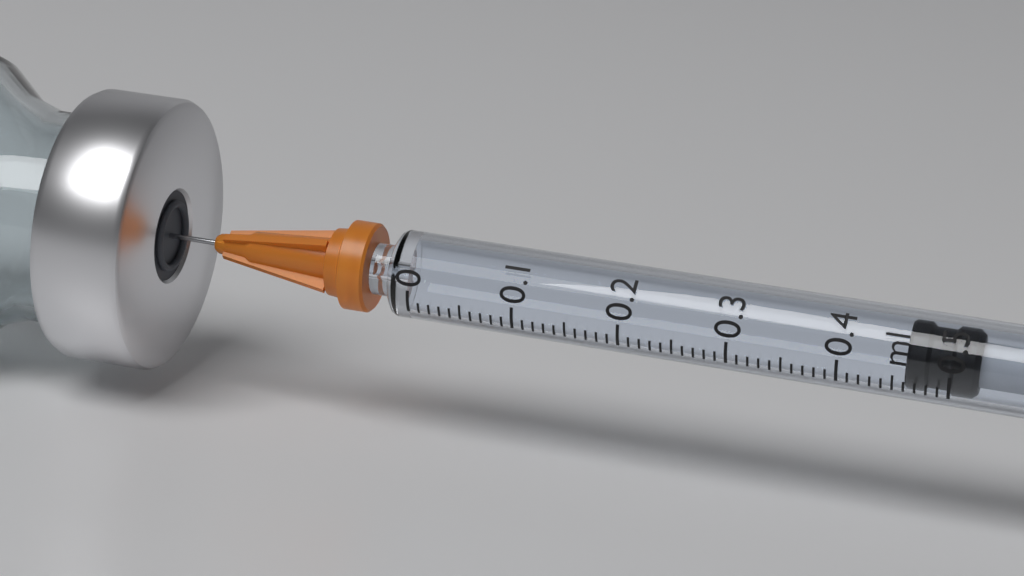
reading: 0.46 ml
